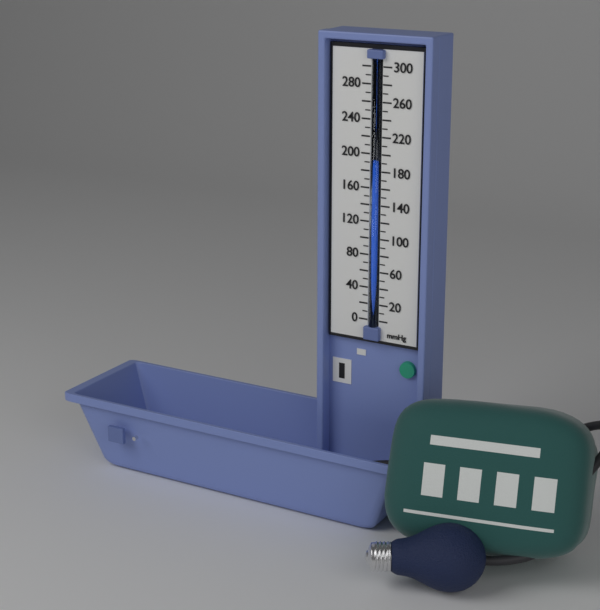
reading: 190 mmHg
